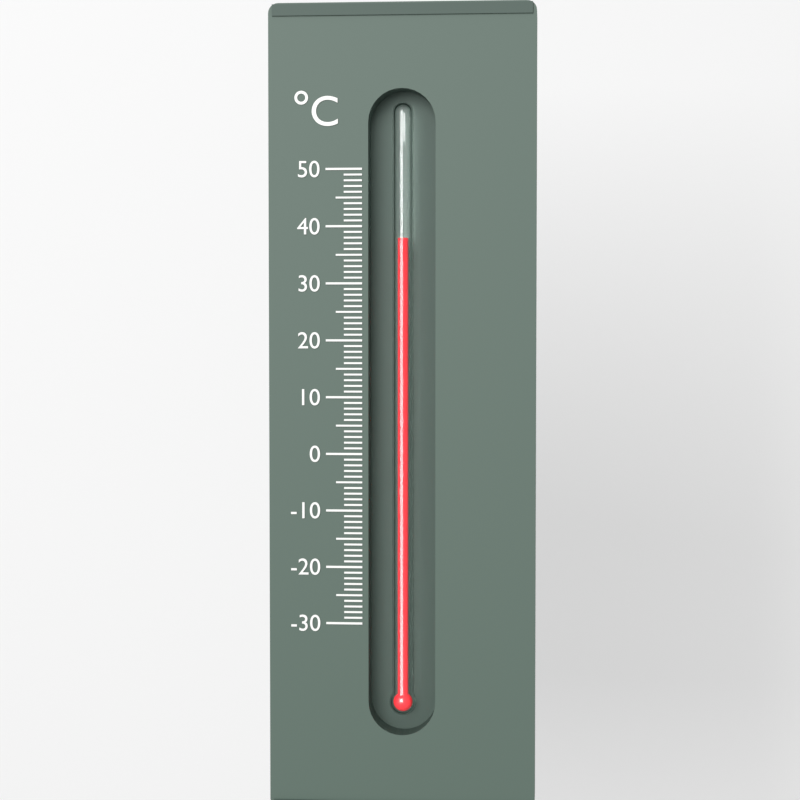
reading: 38 °C
